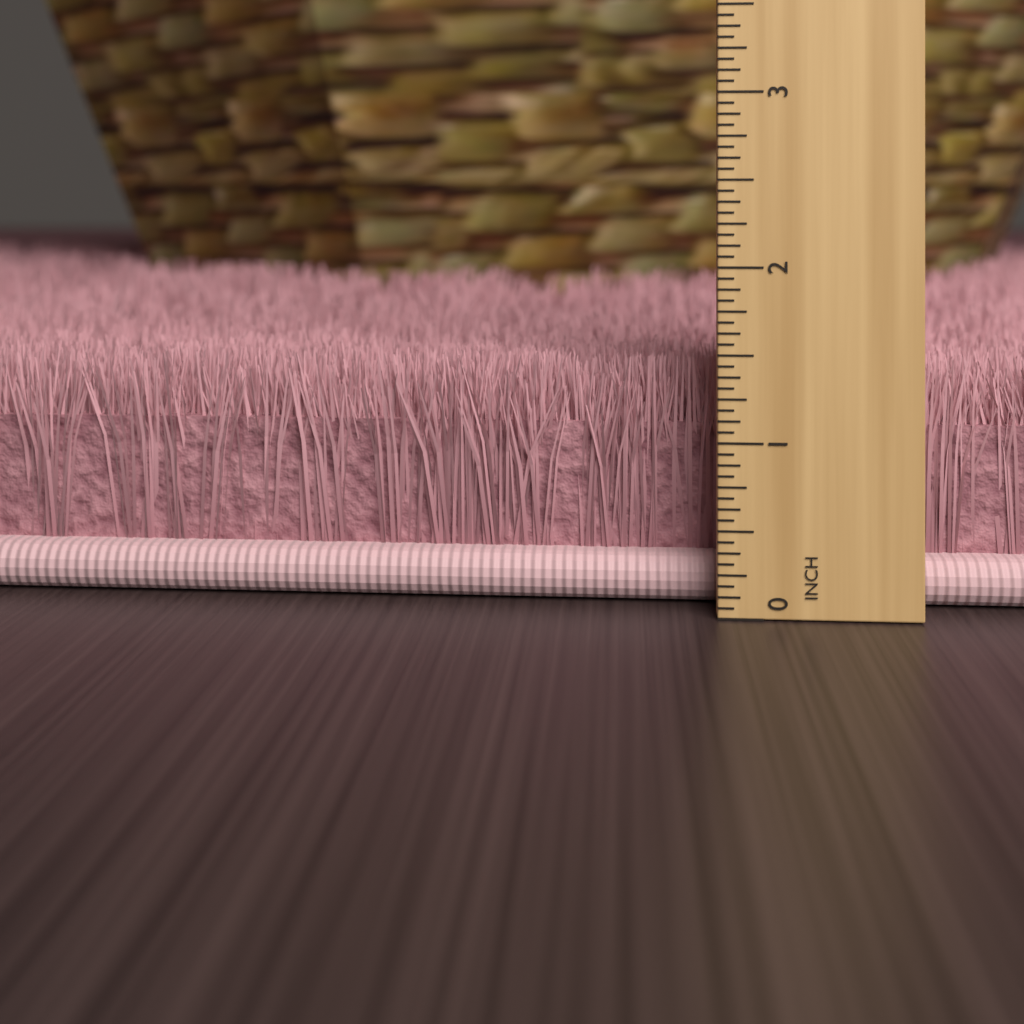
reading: 1.4375 inch
